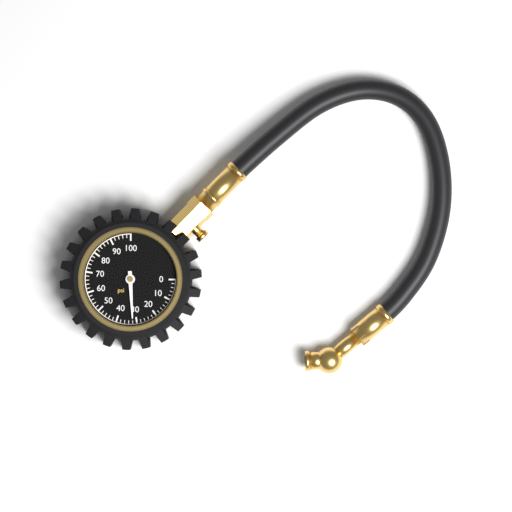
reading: 32 psi
